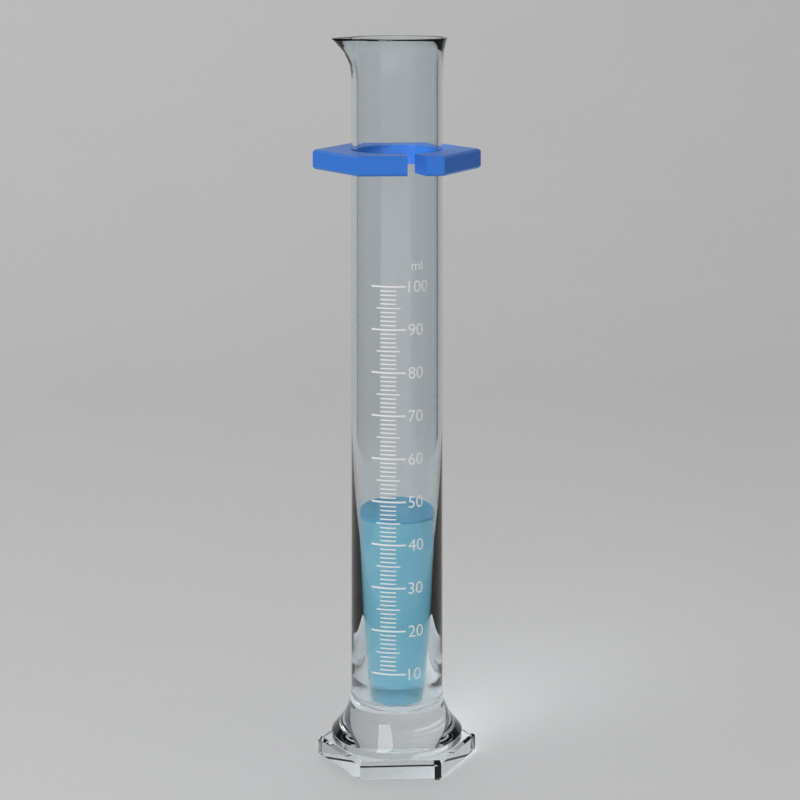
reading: 45 ml
